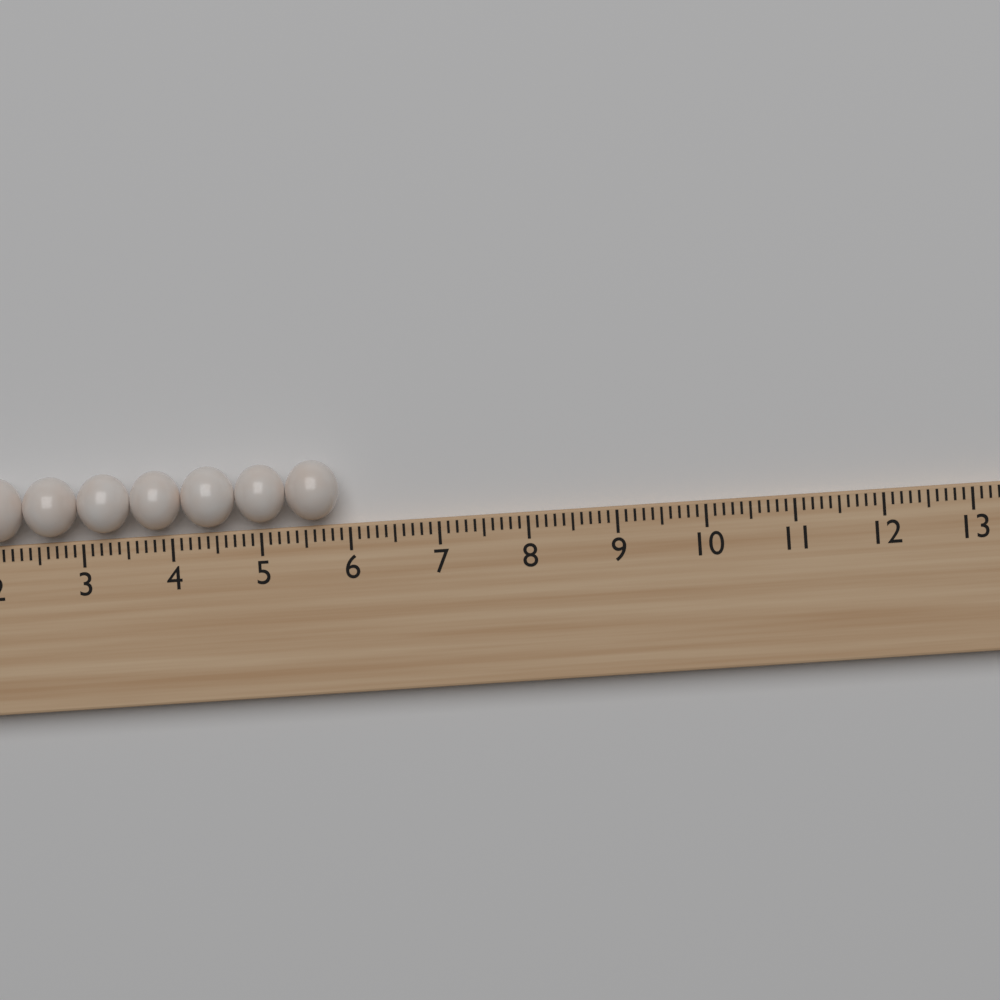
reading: 5.9 (no unit)
